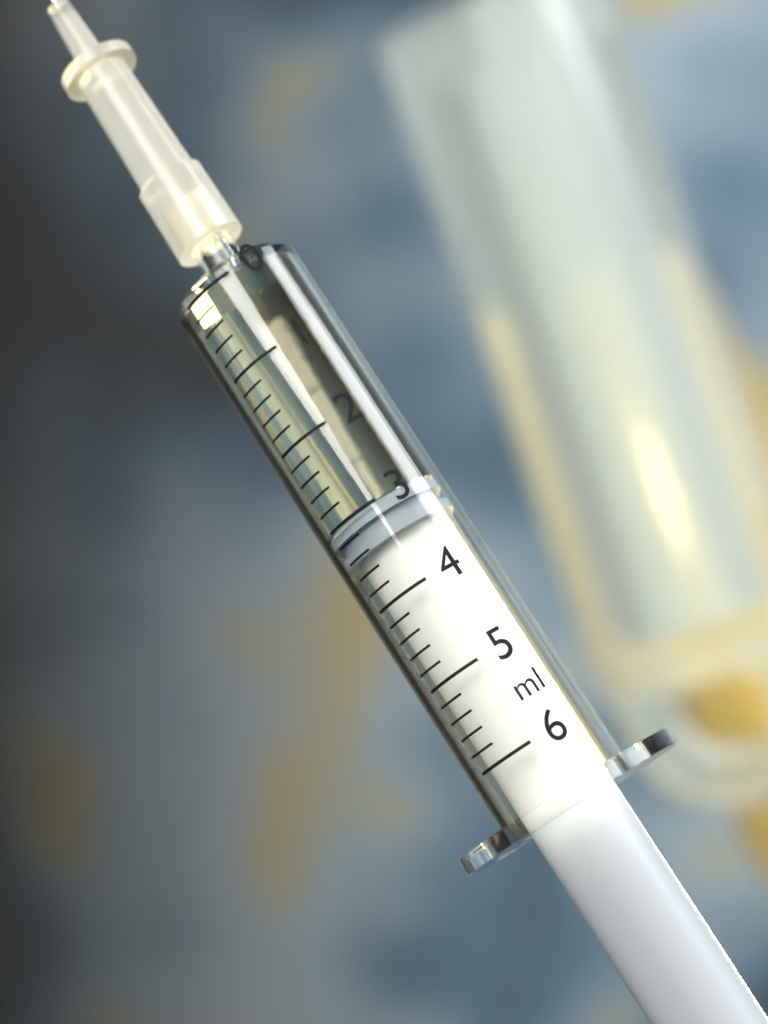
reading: 3.0 ml
